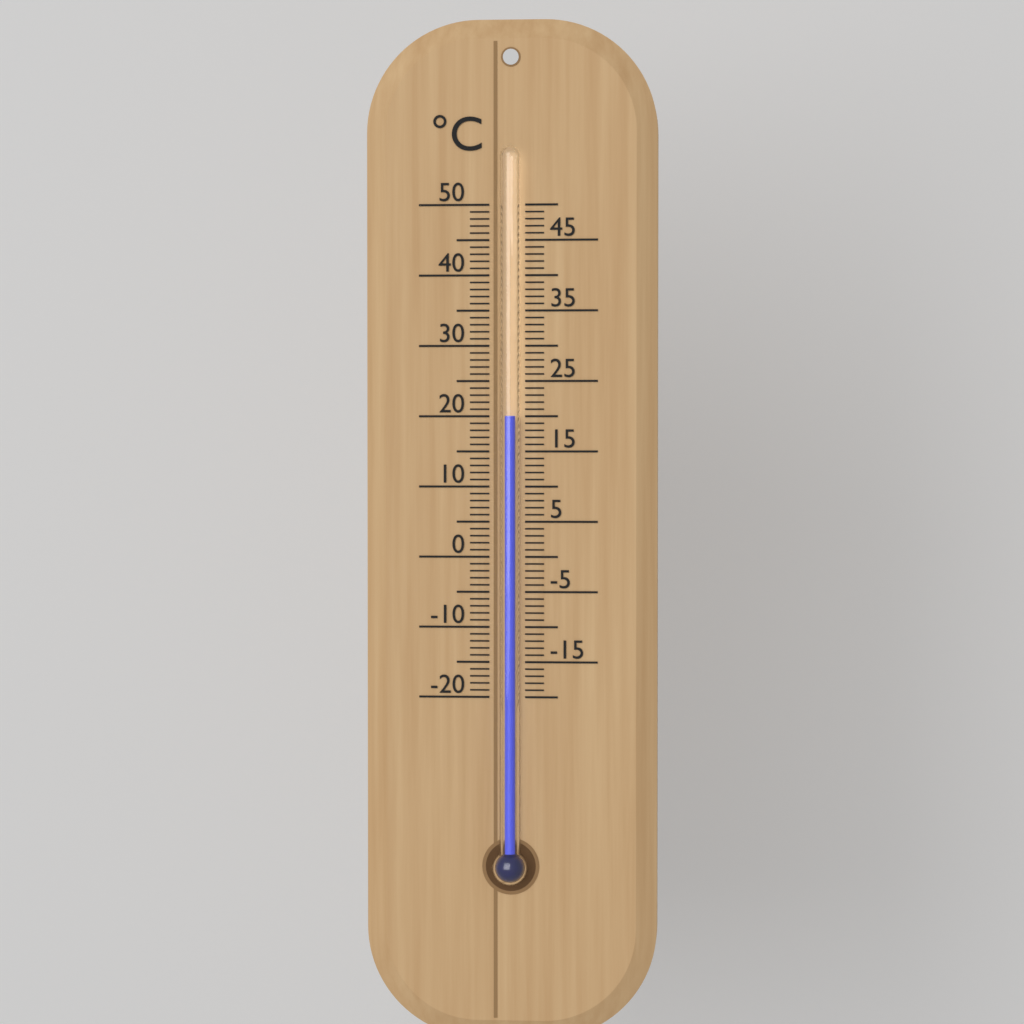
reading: 20 °C
